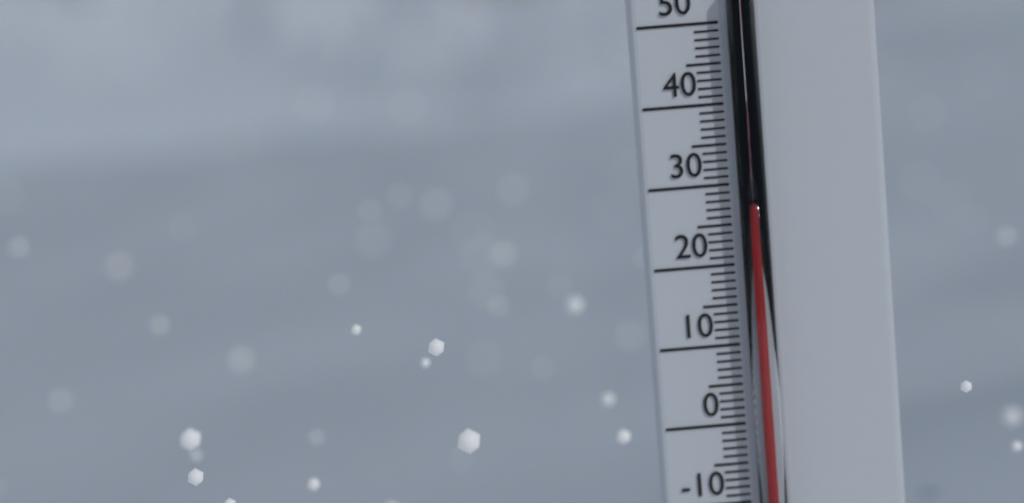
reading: 26 °C
